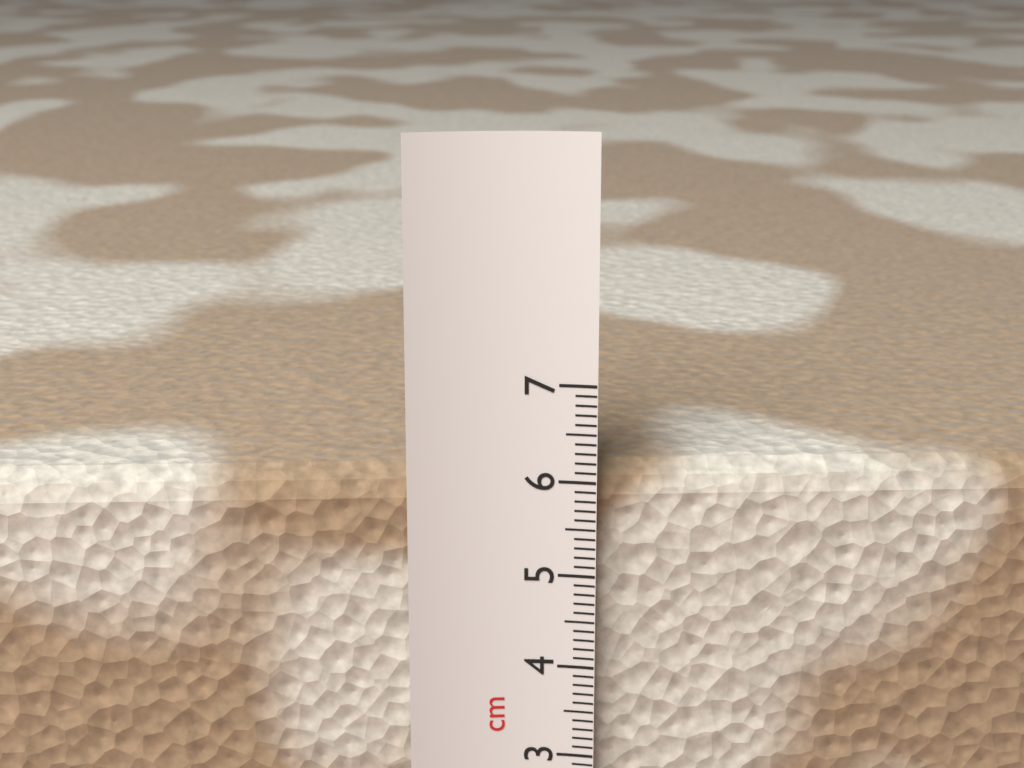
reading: 6.1 cm
